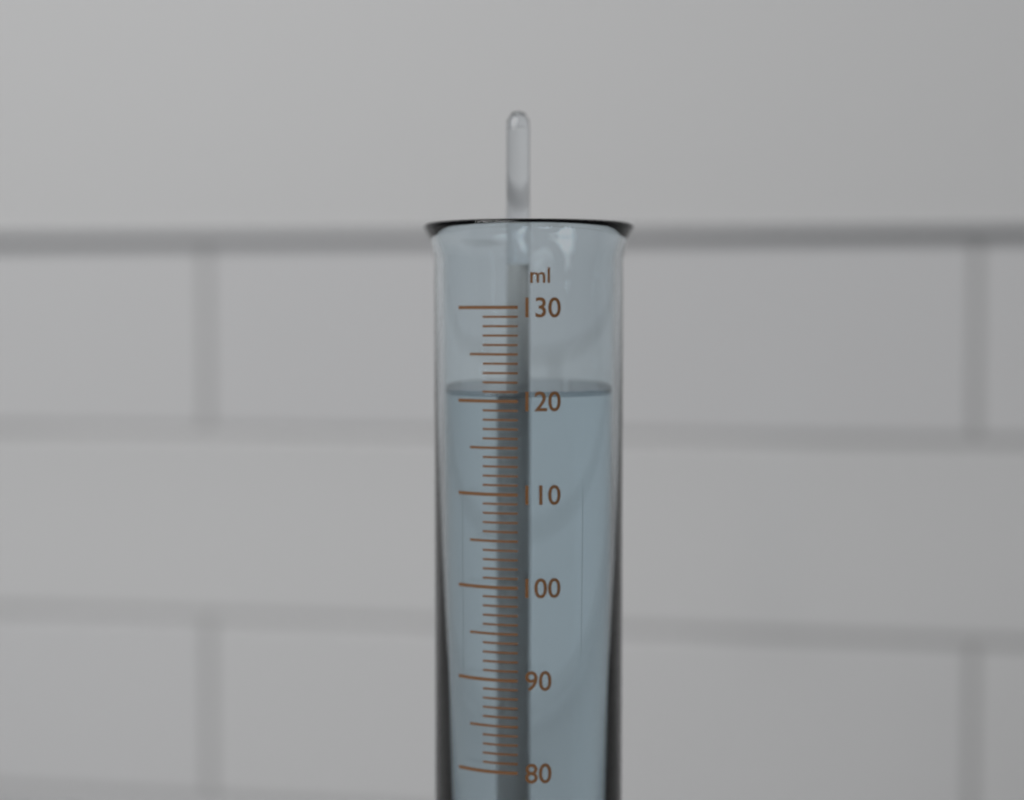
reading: 121 ml
